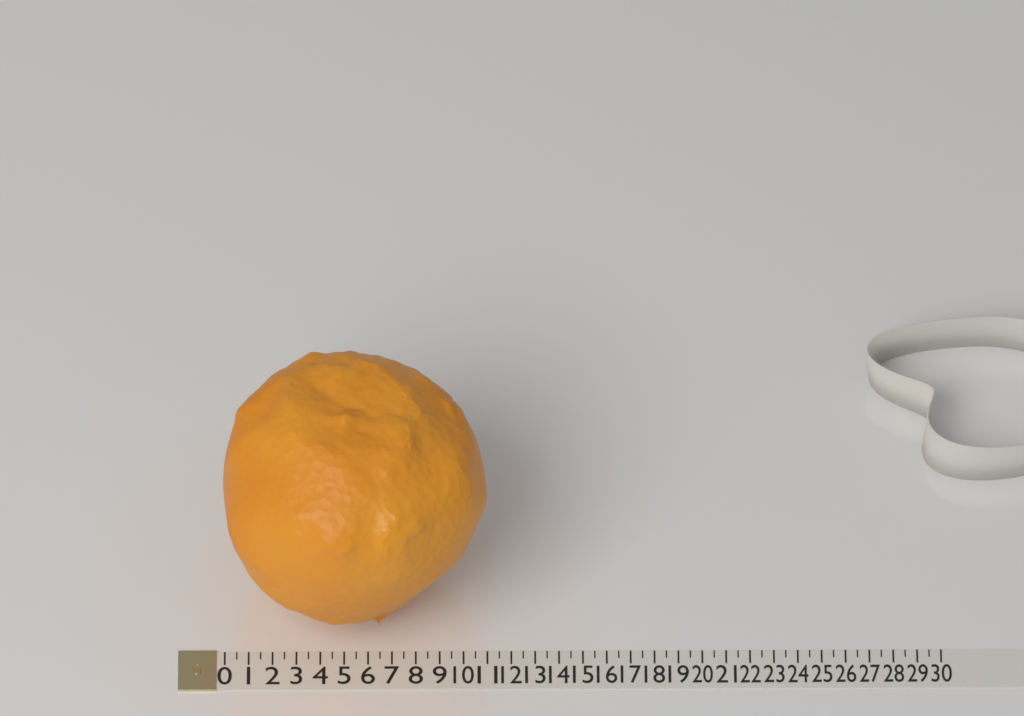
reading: 11.0 (no unit)
